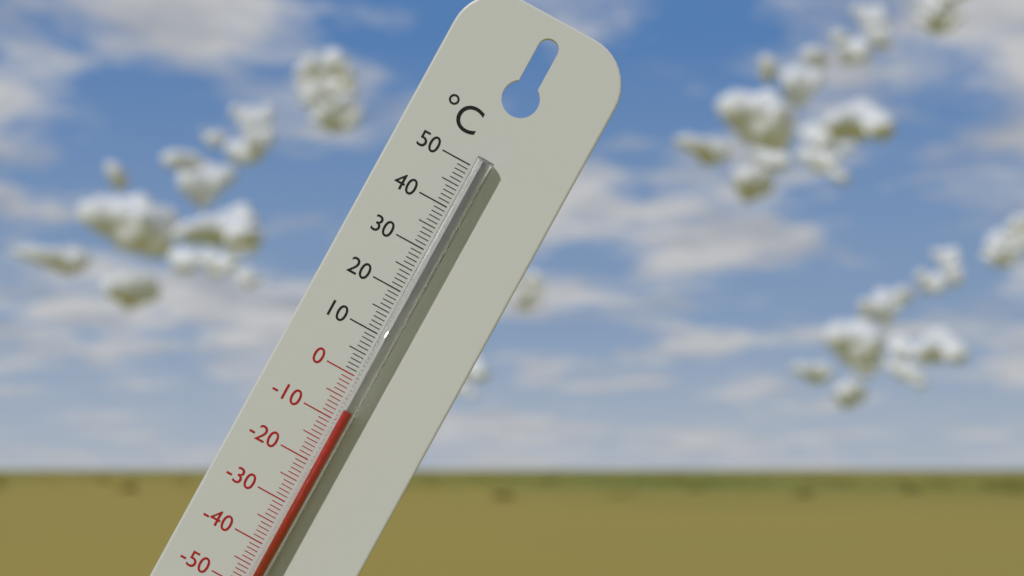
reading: -7 °C
